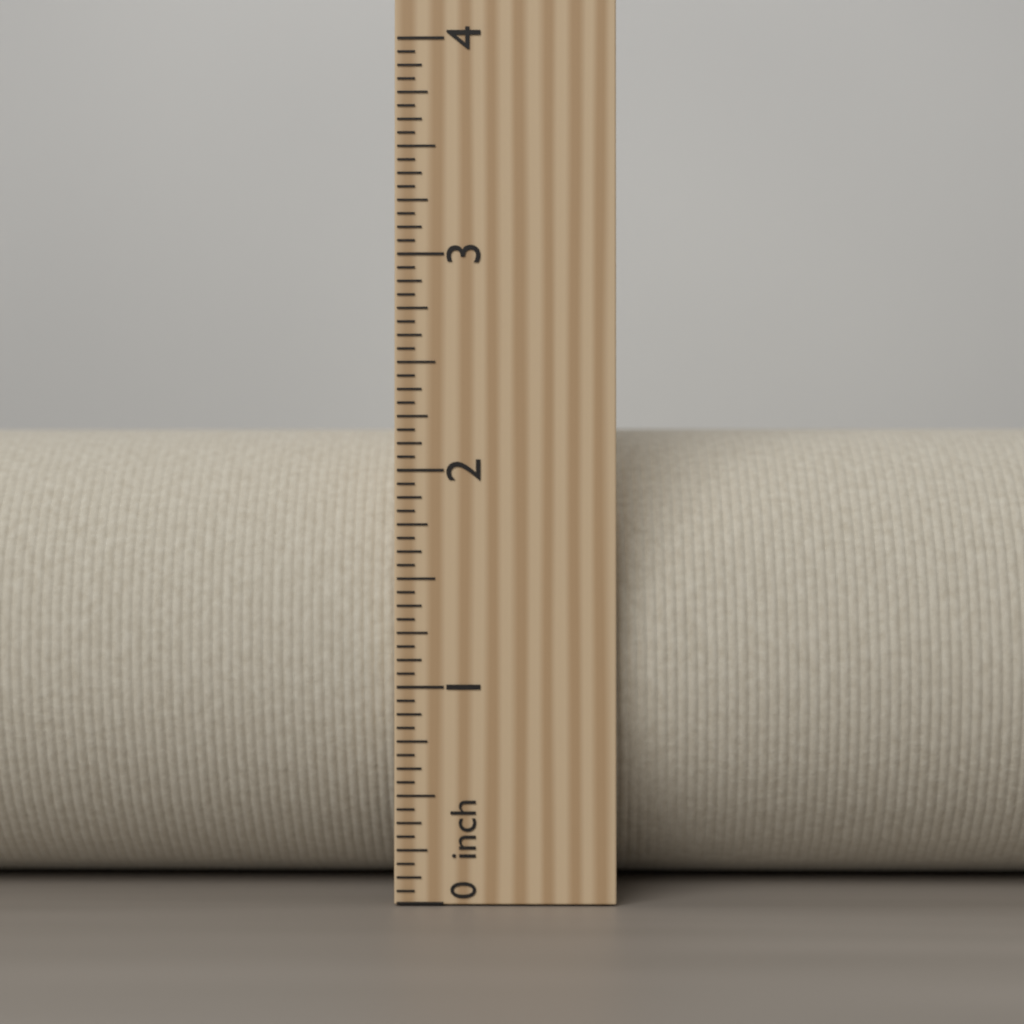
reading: 2.2500 inch
